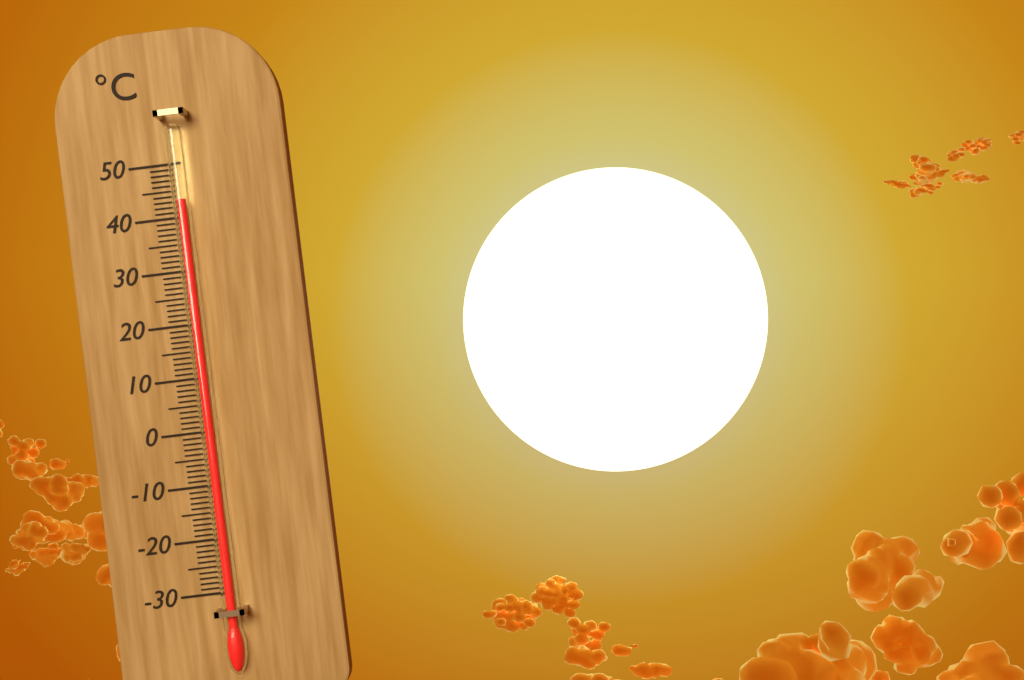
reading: 43 °C
